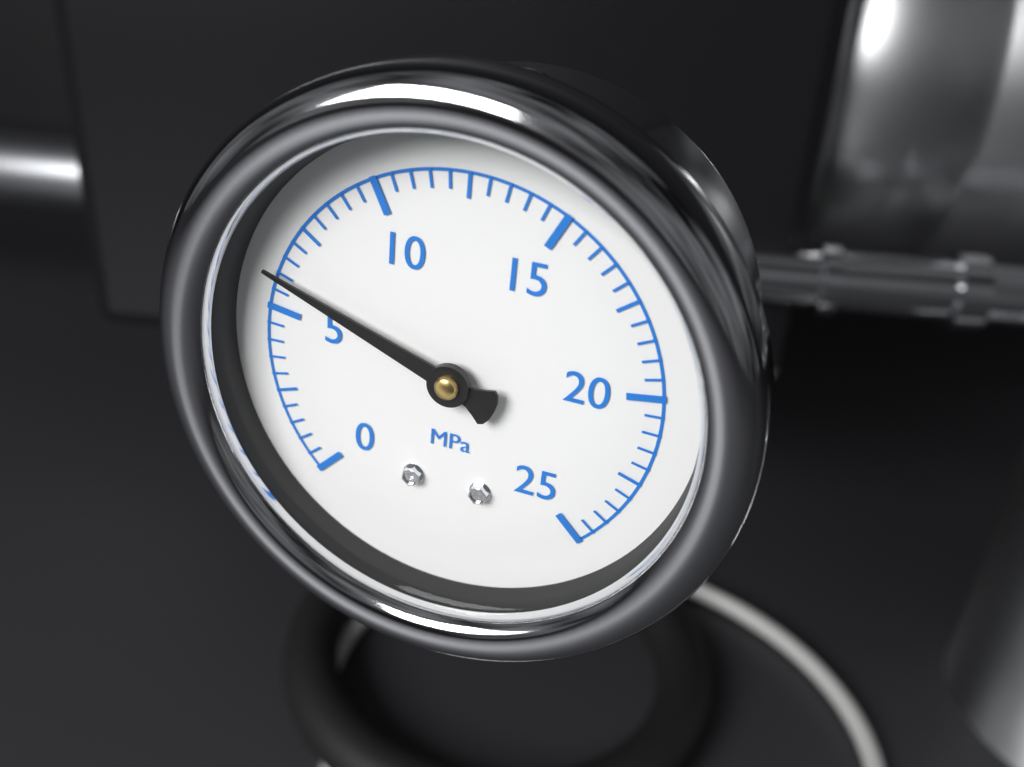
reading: 6.0 MPa
